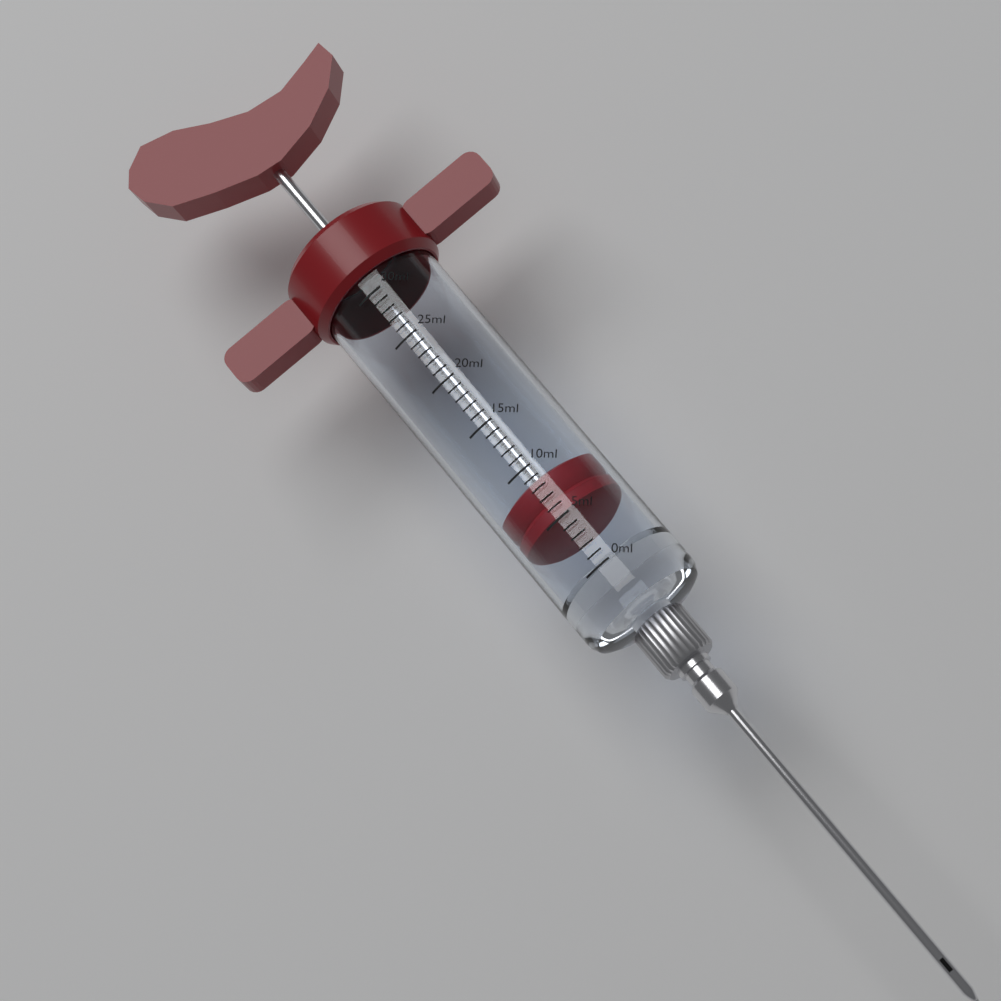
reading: 5 ml
